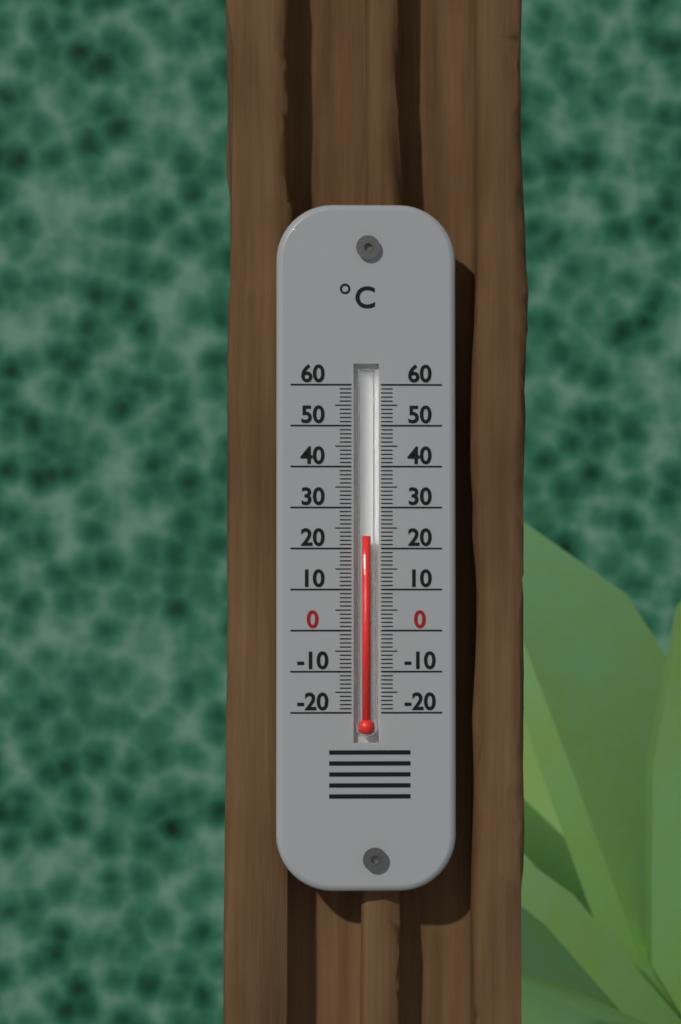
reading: 23 °C
